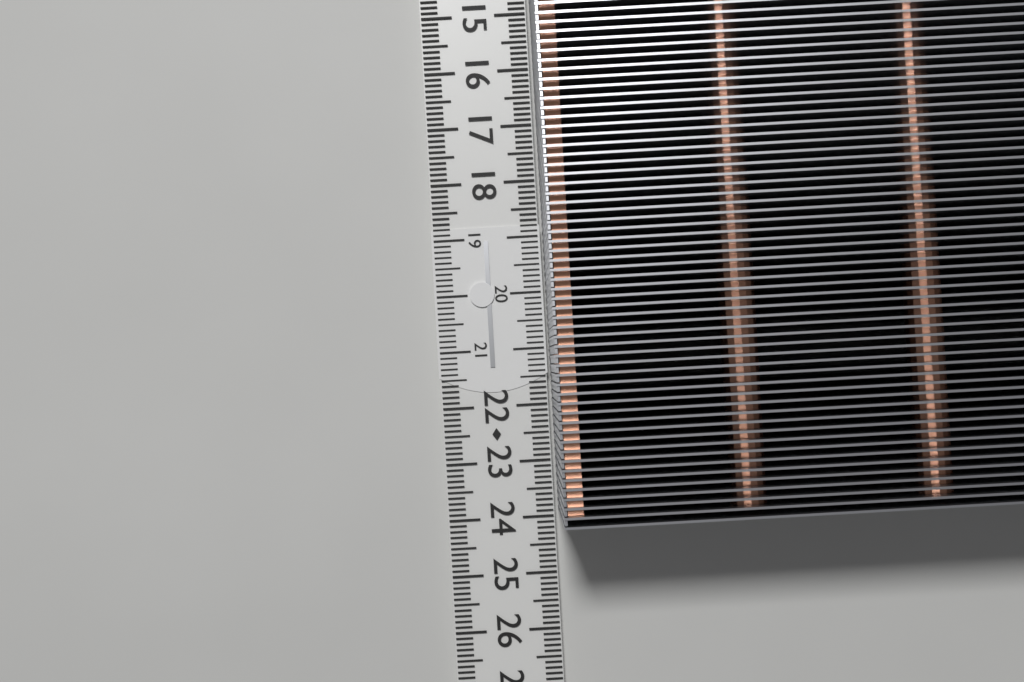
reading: 23.9 cm
